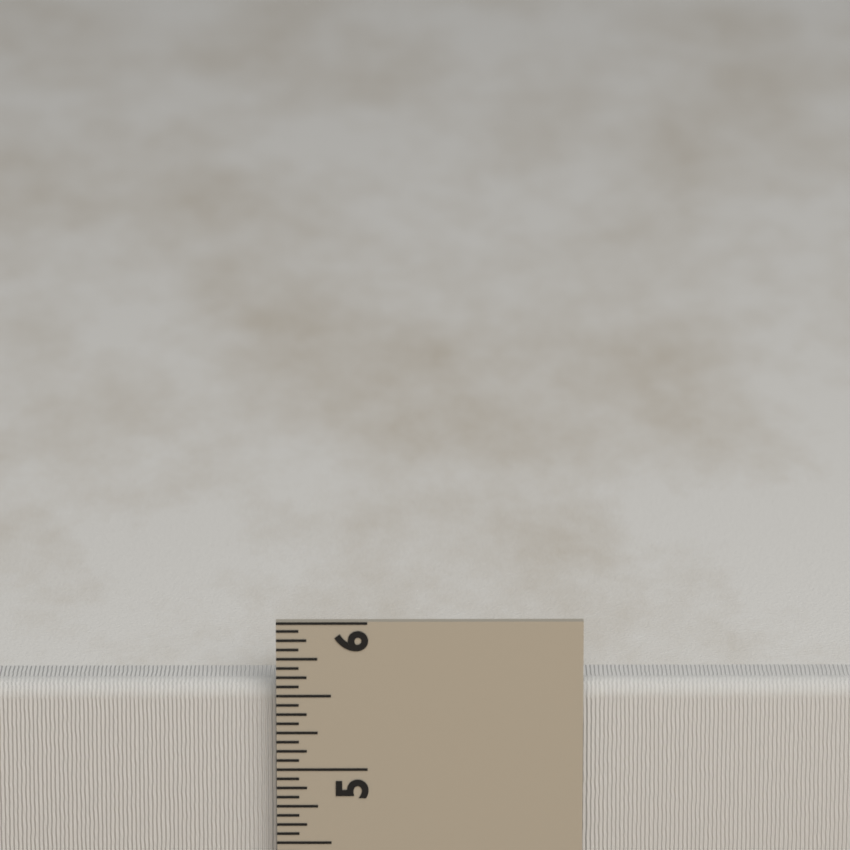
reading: 5.5625 in
